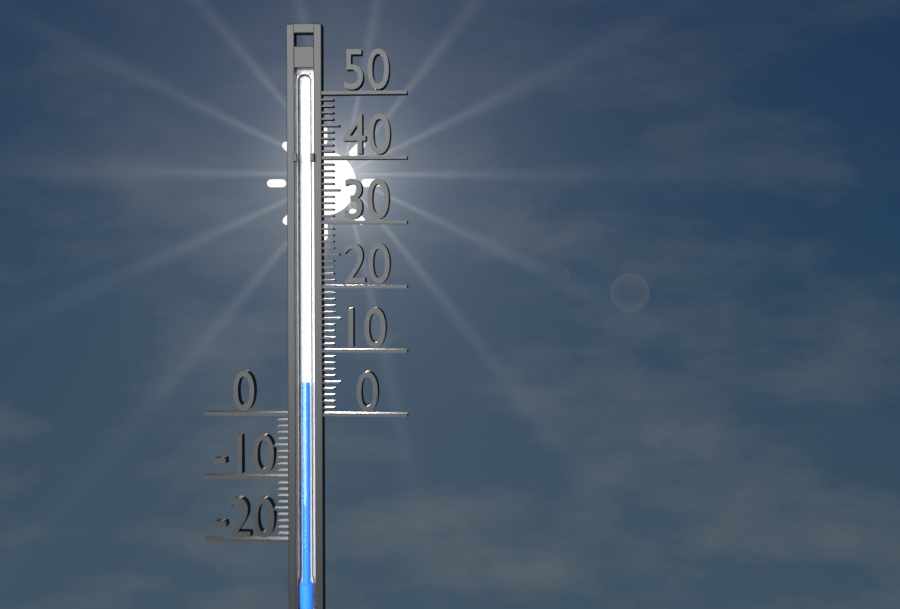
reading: 5 (no unit)
